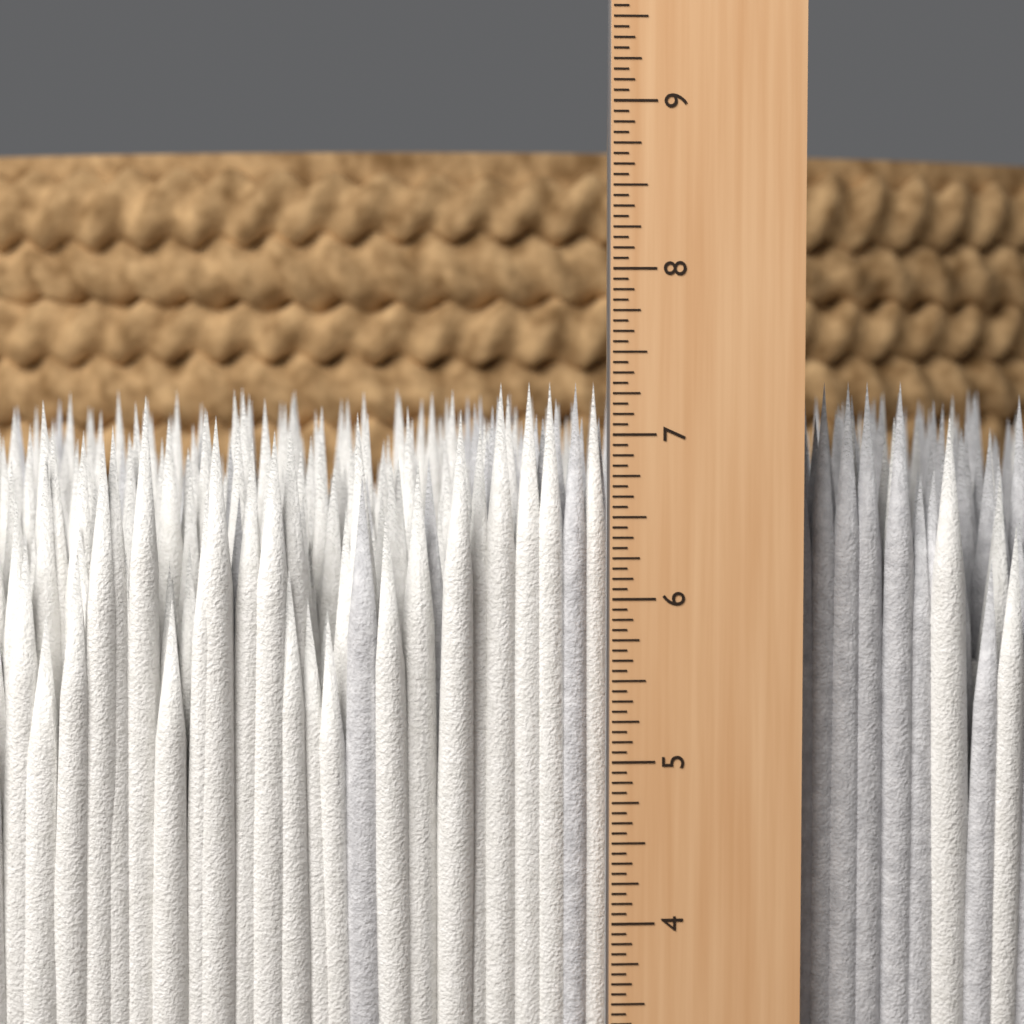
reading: 7.3125 in
